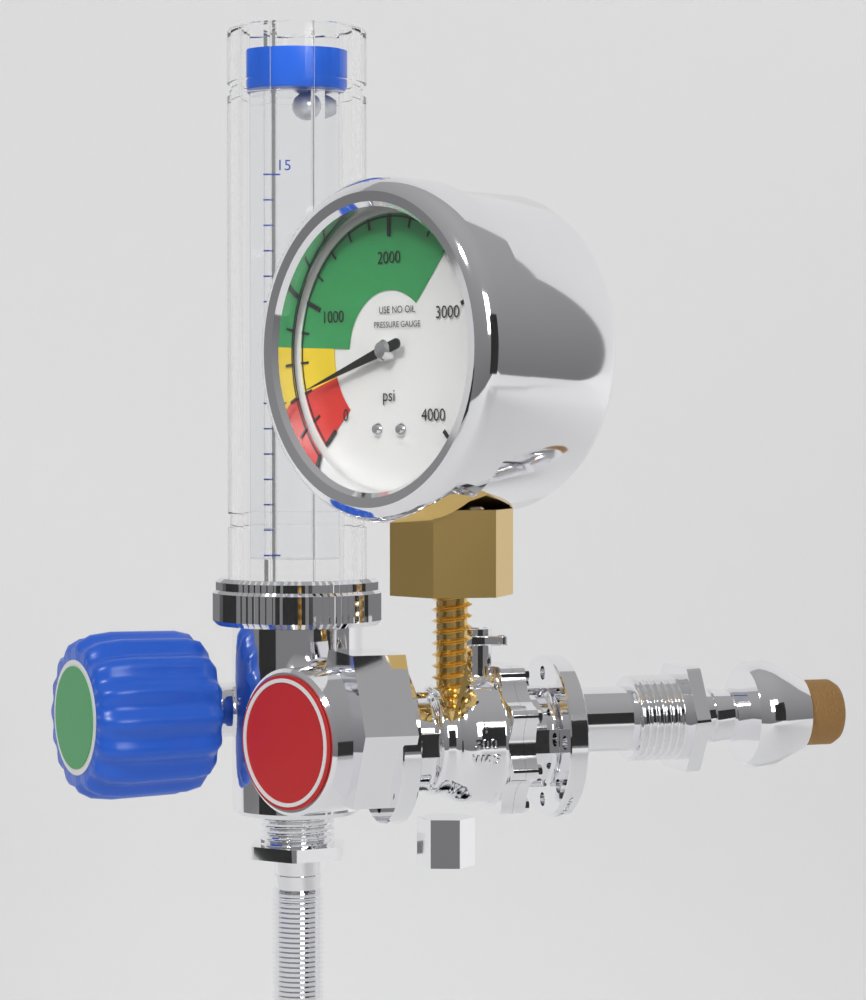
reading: 400 psi
